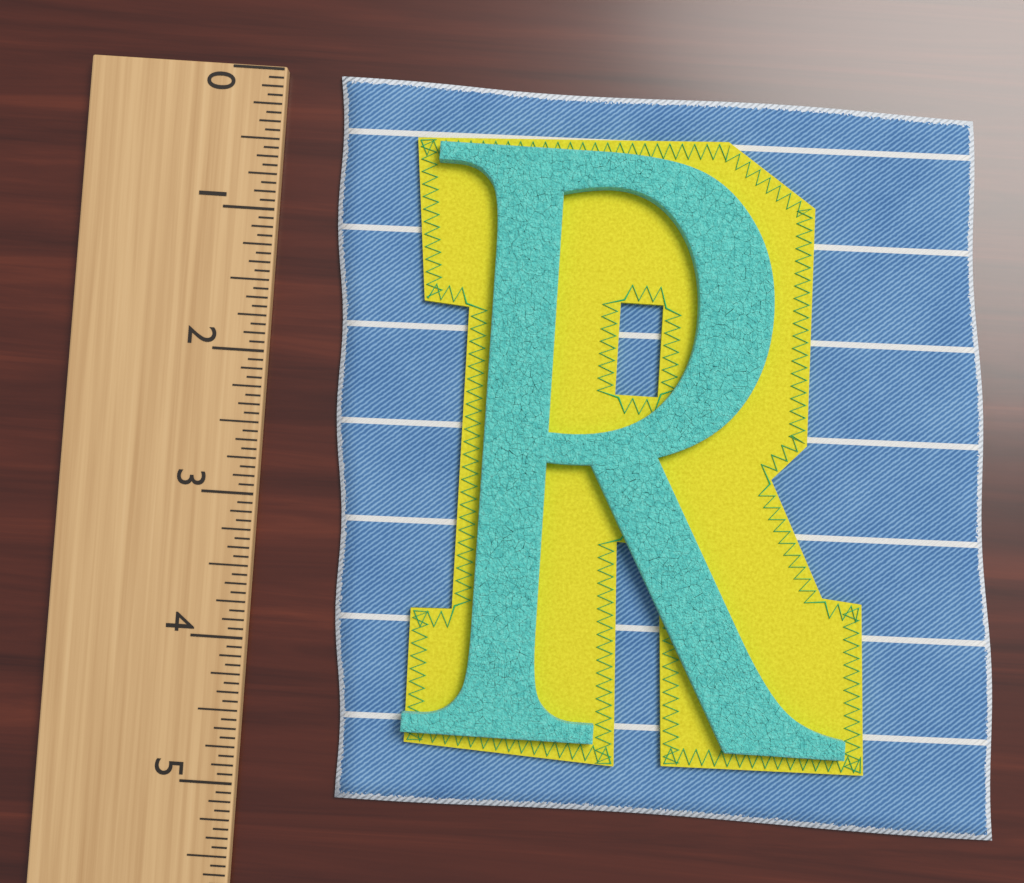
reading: 5.0625 (no unit)
